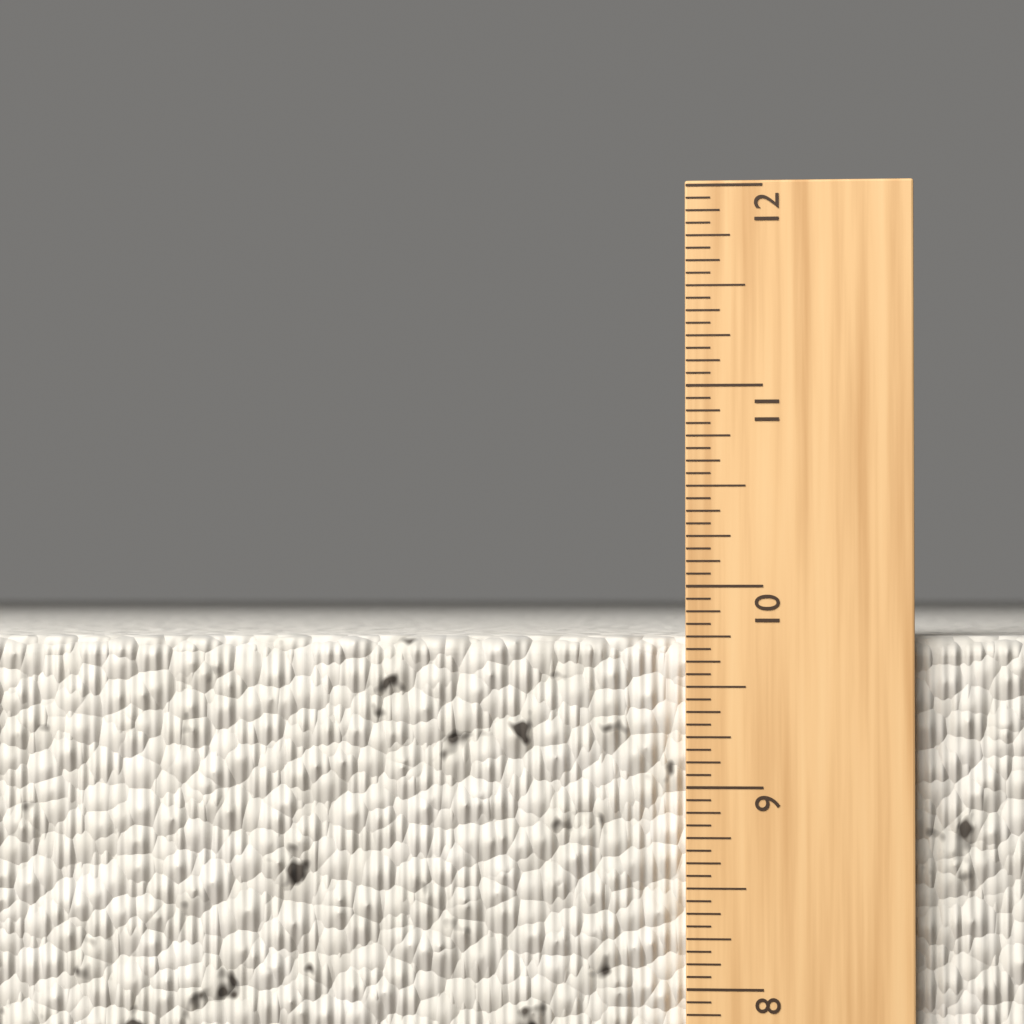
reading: 9.7500 in
